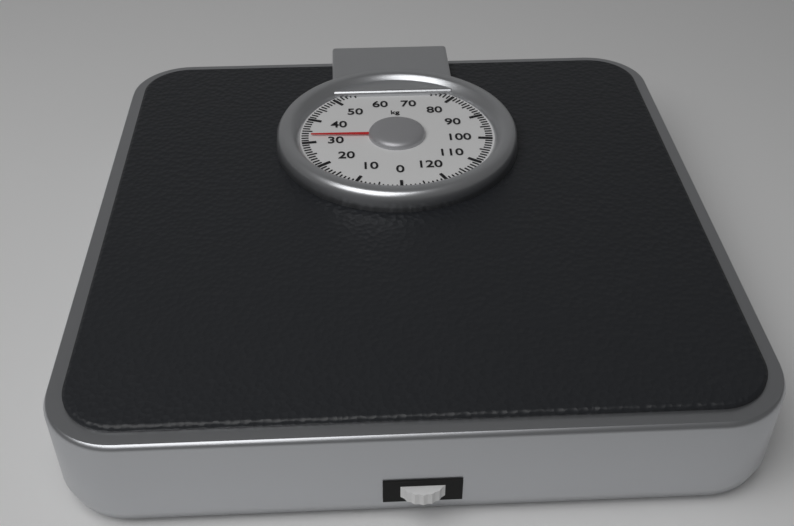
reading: 33 kg
